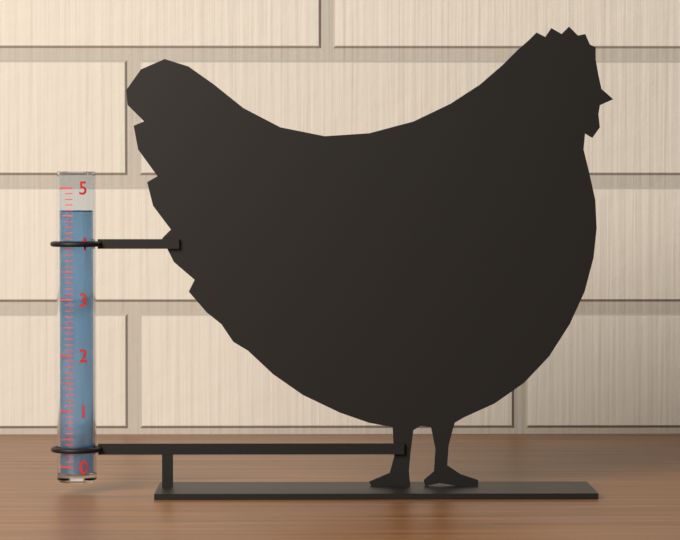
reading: 4.6 (no unit)
